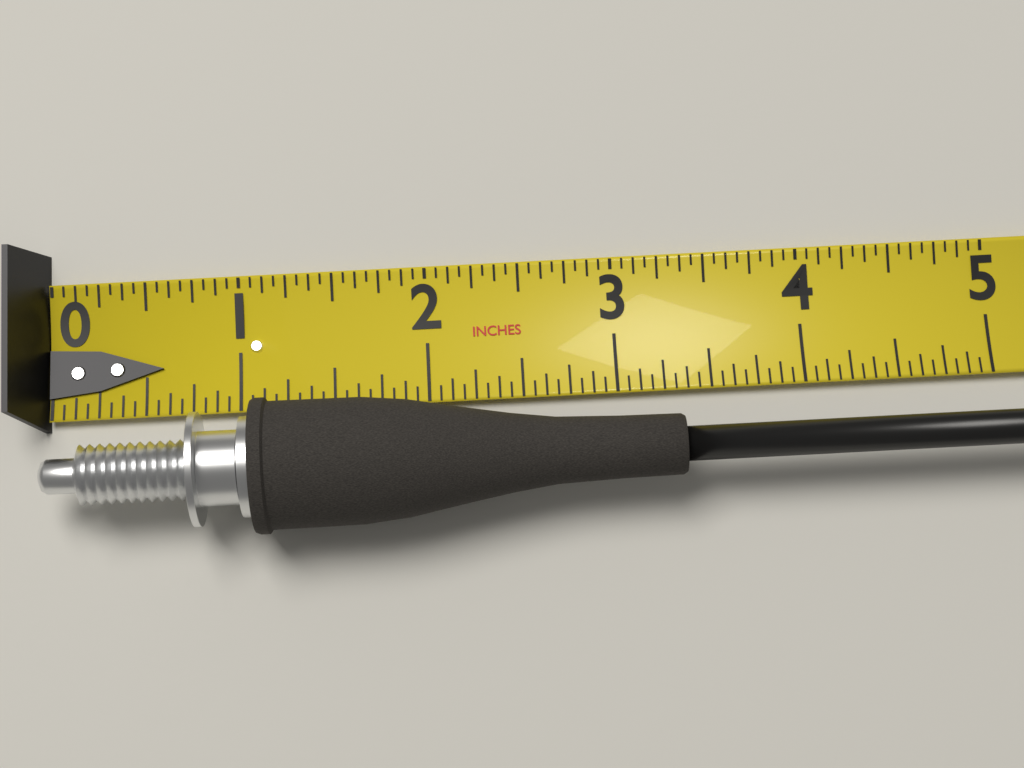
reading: 3.3125 in
